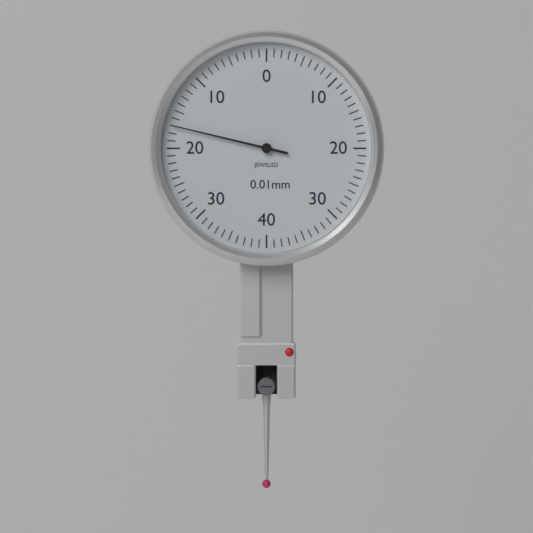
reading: 0.17 mm
